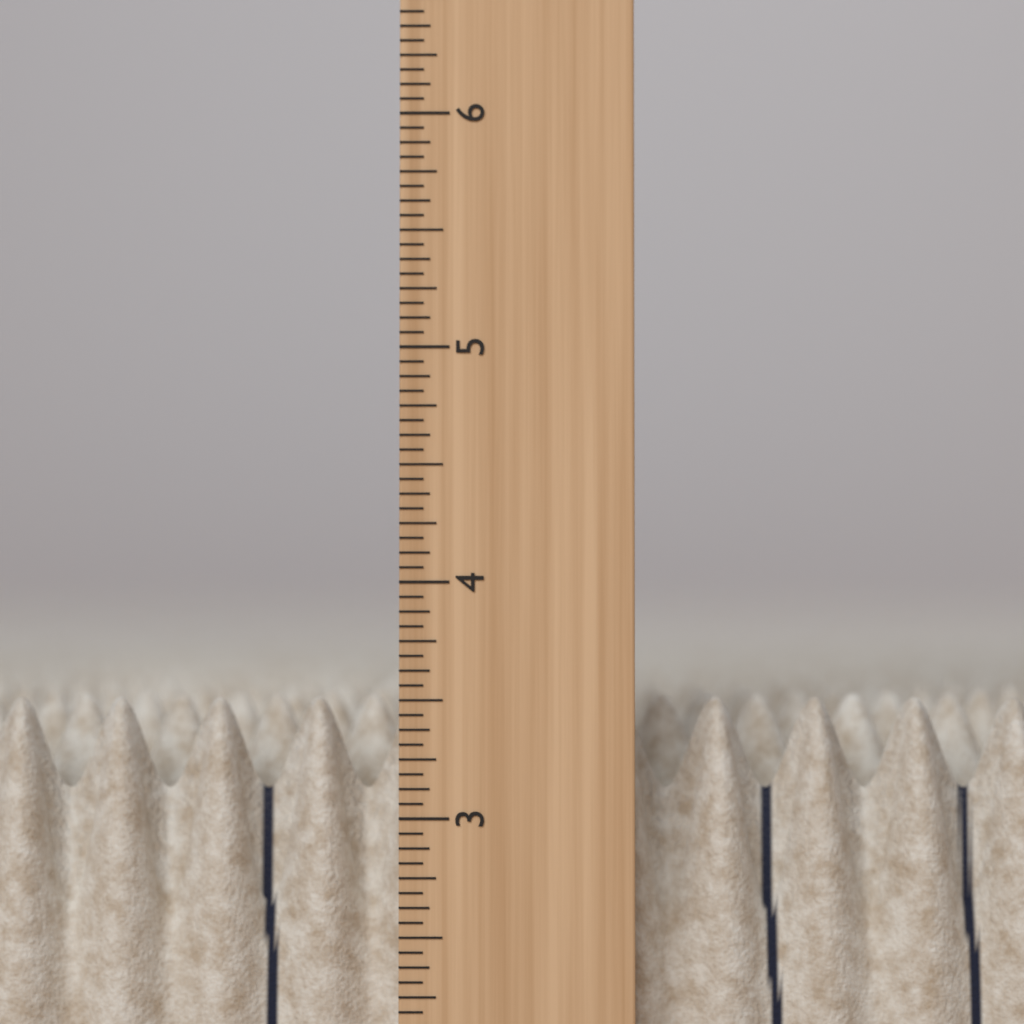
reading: 3.5000 in
